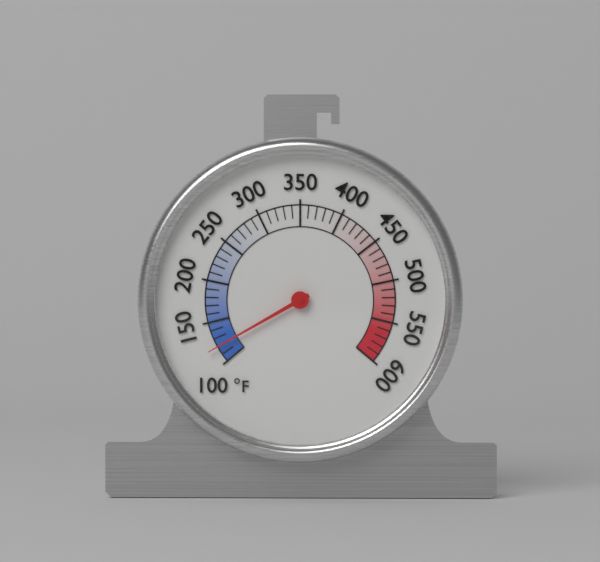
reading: 120 °F
